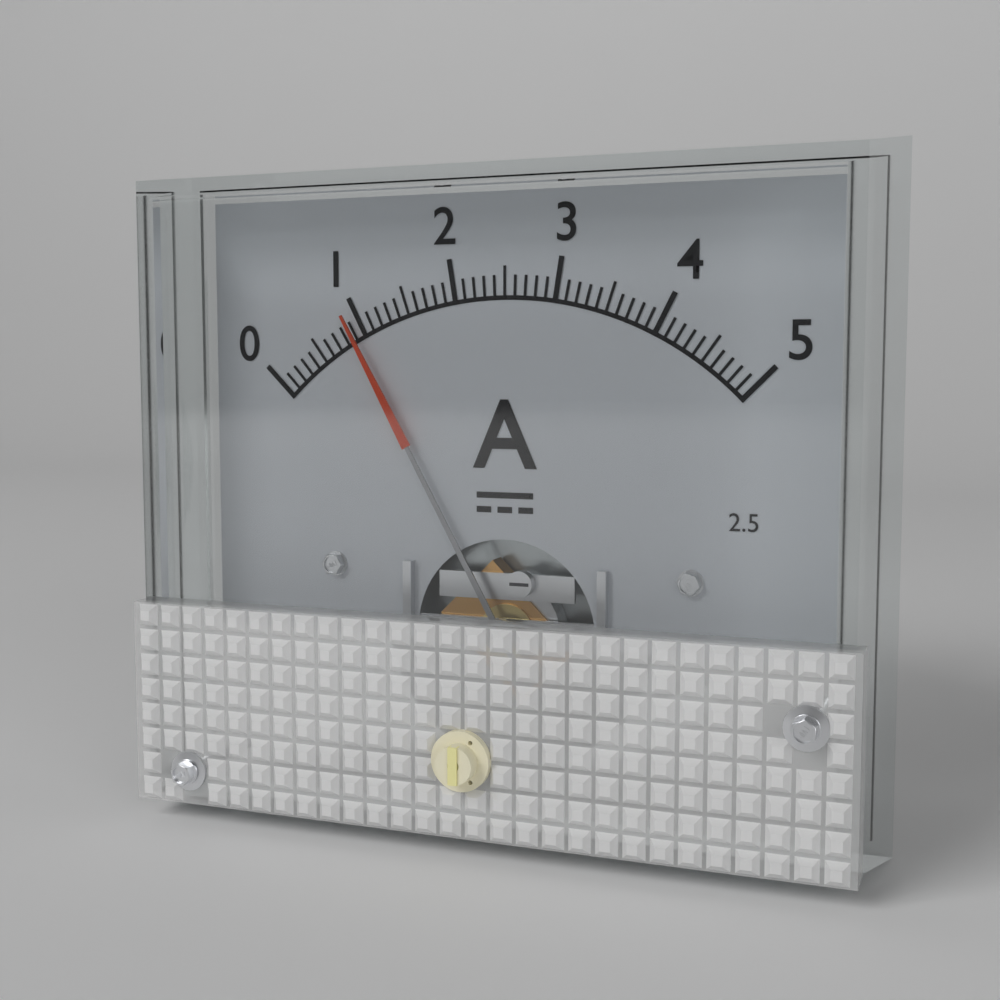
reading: 0.9 A
